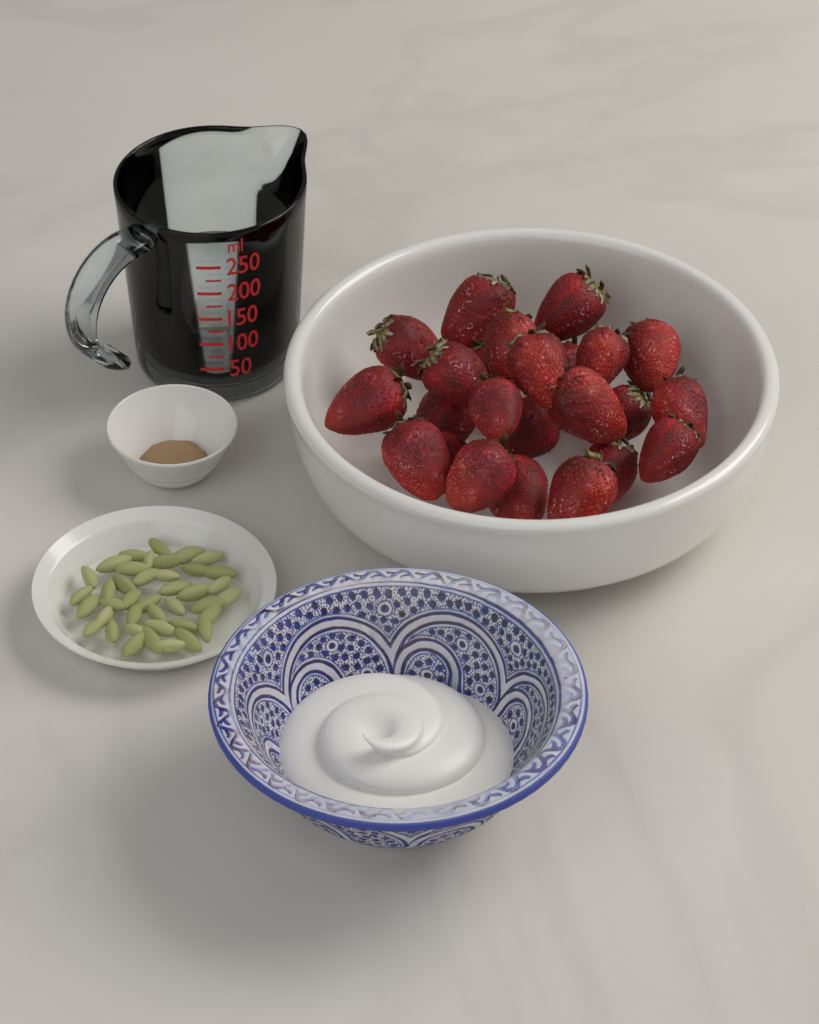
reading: 125 ml
